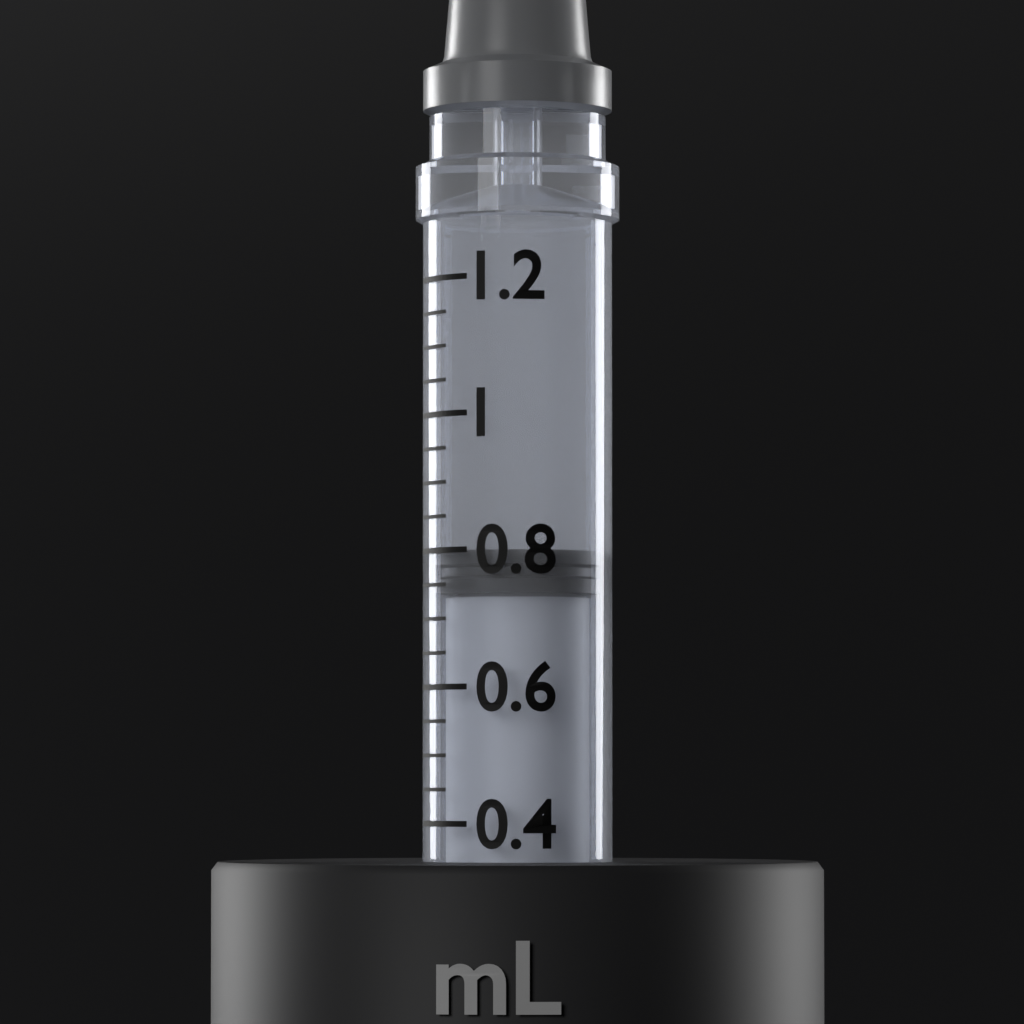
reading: 0.80 mL
